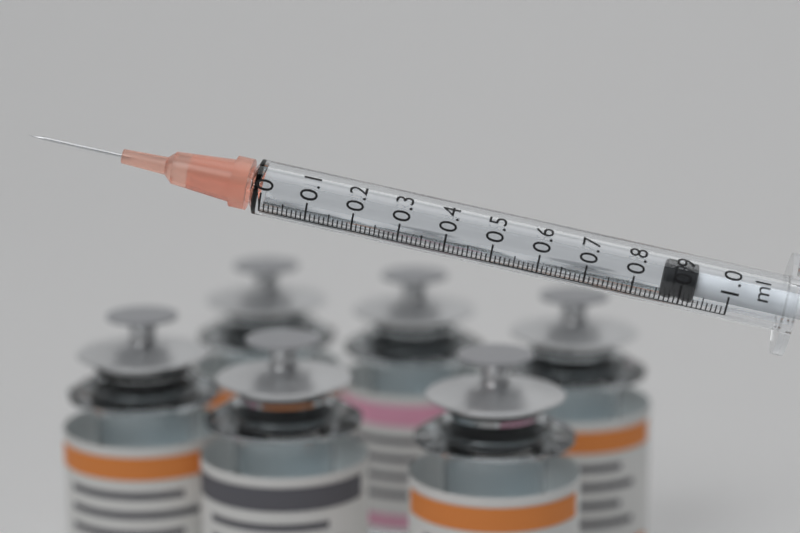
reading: 0.86 ml
